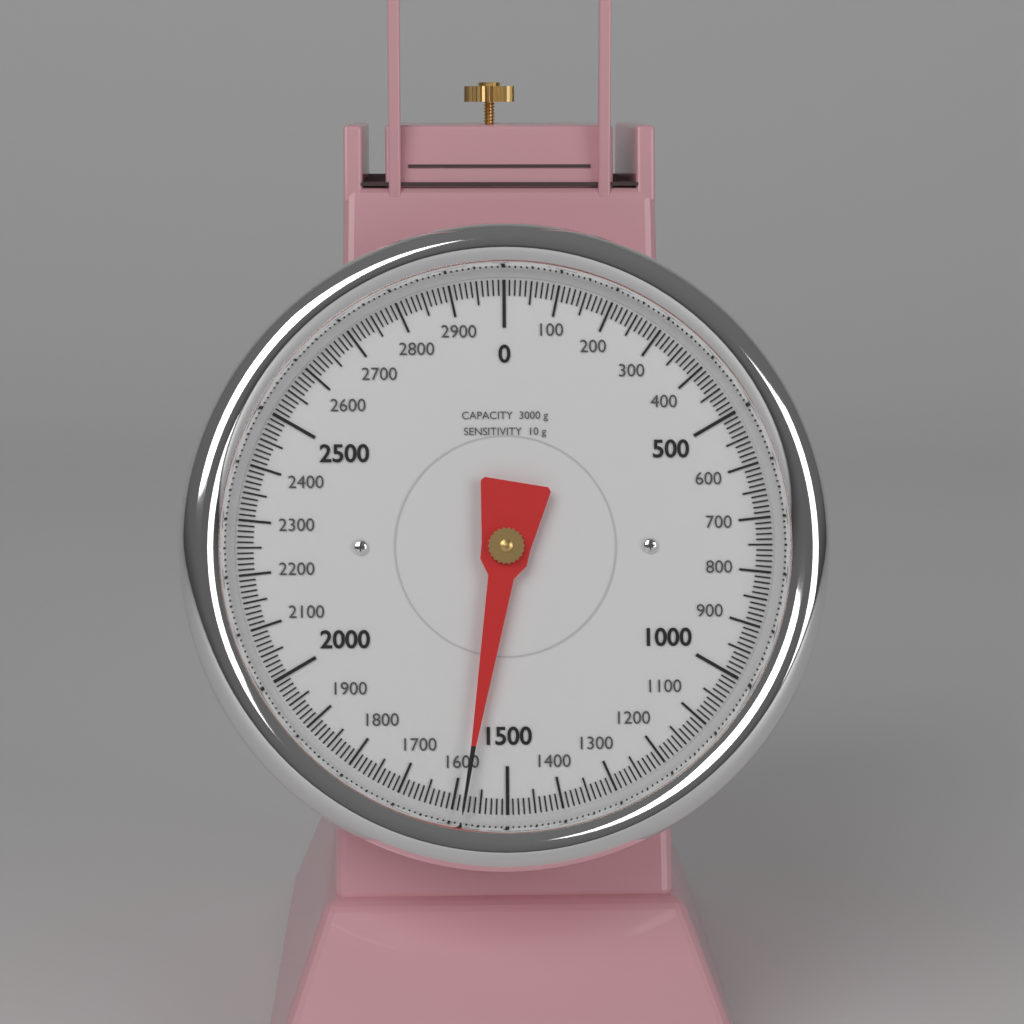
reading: 1580 g
